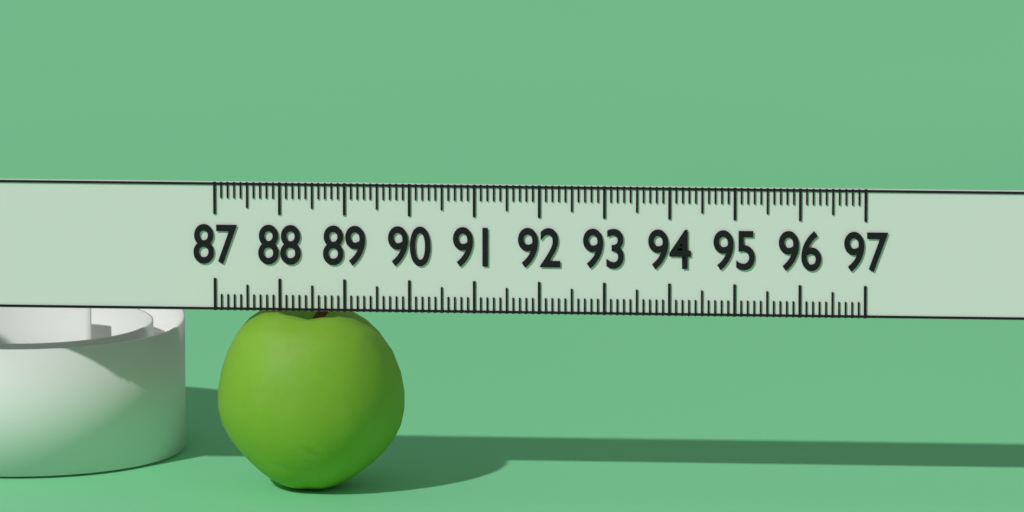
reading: 89.9 (no unit)
